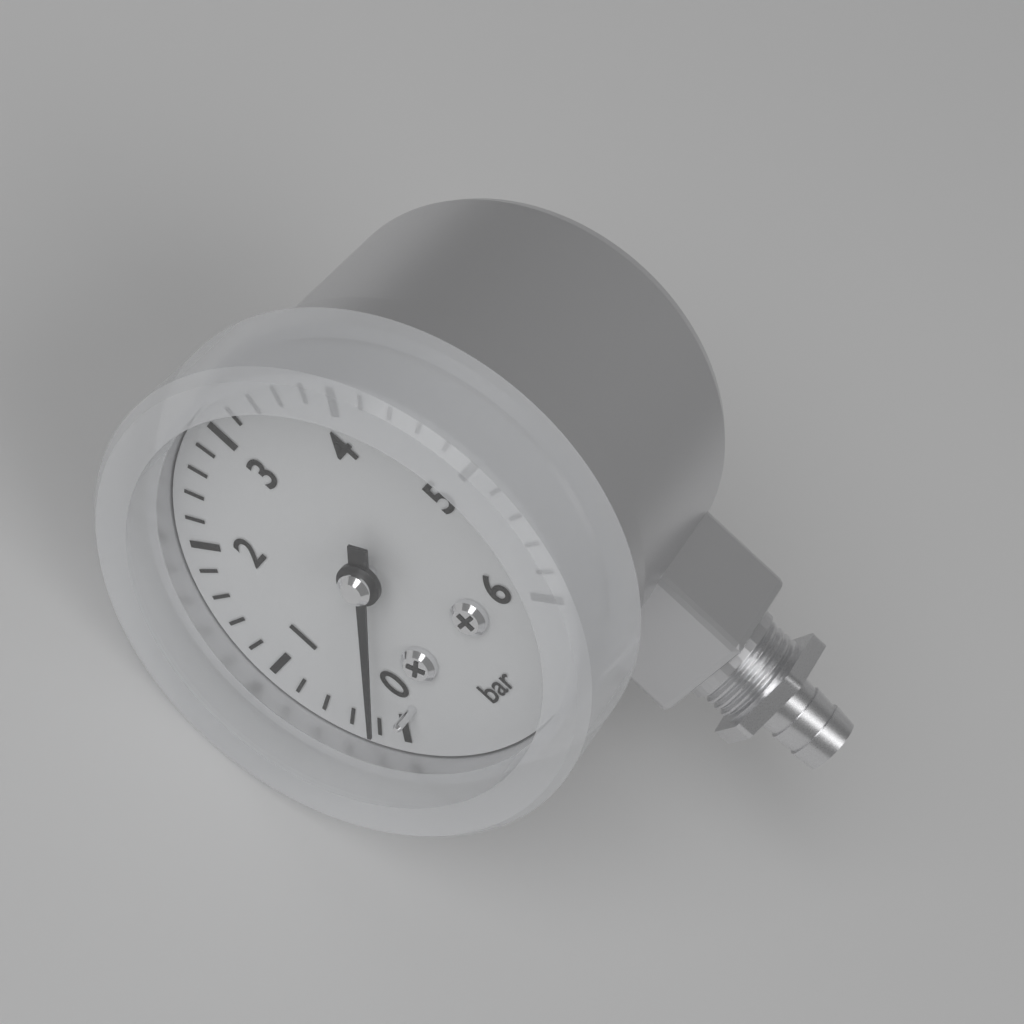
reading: 0.2 bar
